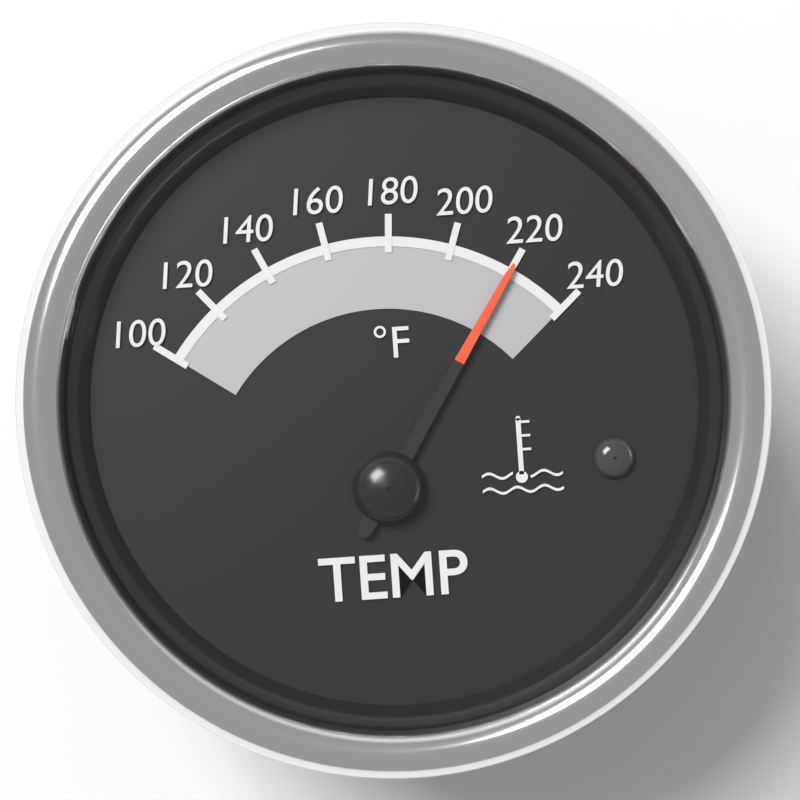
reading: 220 °F
